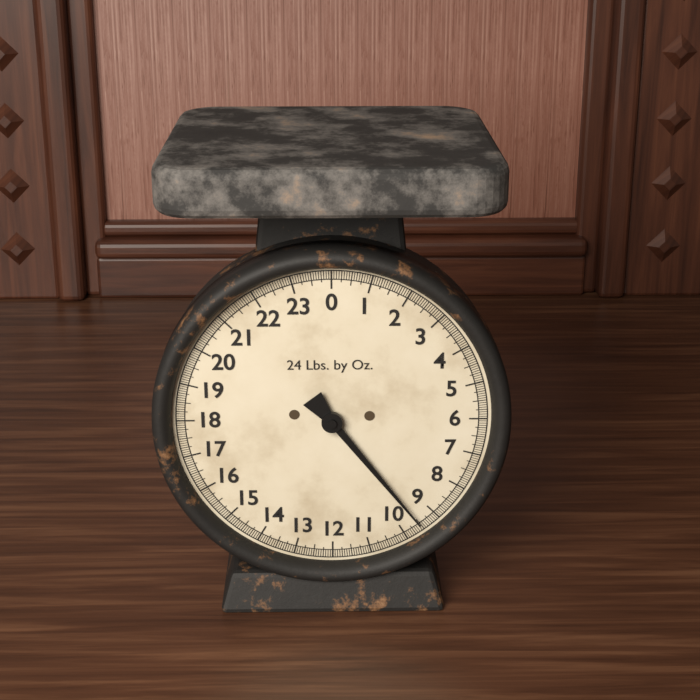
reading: 9.5000 lb
